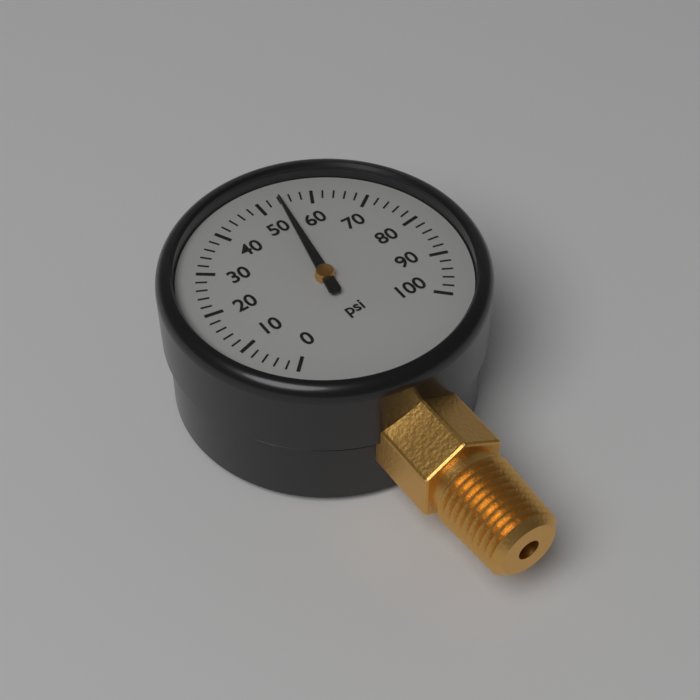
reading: 54 psi
